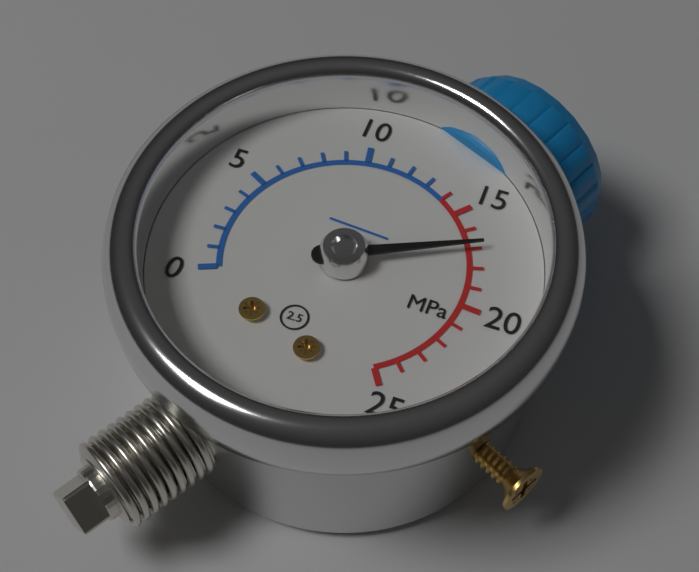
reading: 17 MPa
